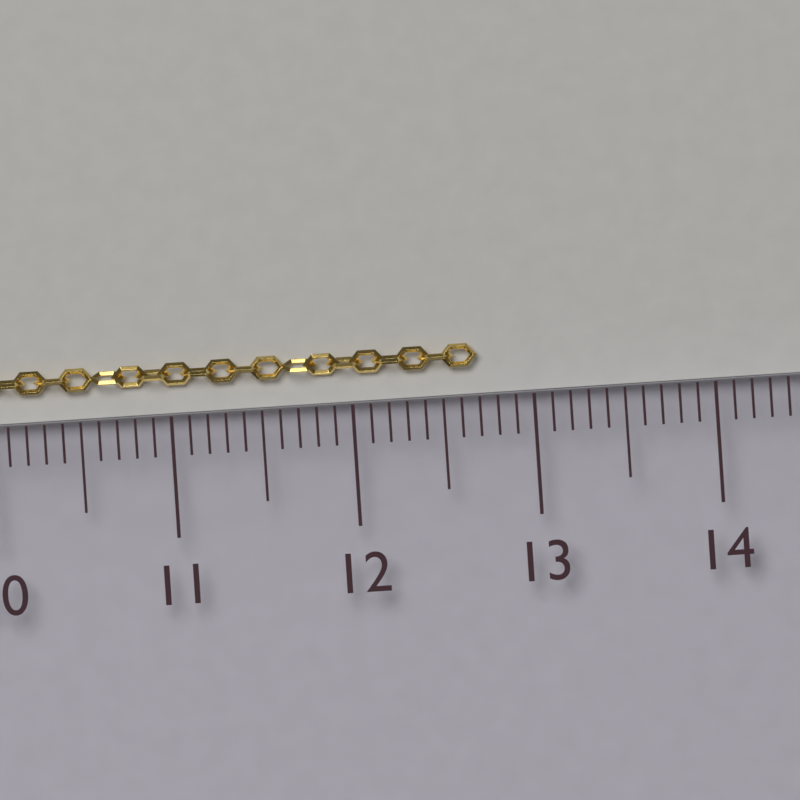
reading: 12.7 cm
